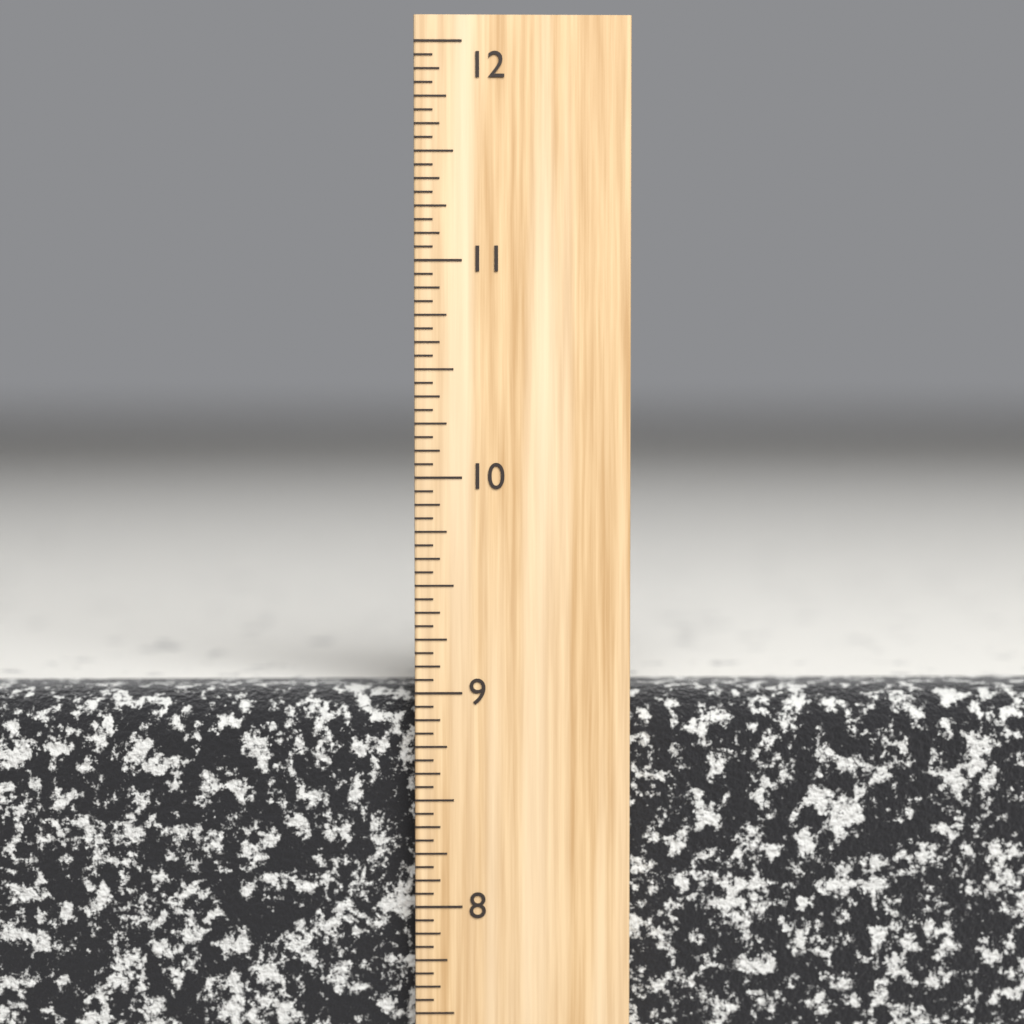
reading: 9.0000 inch
